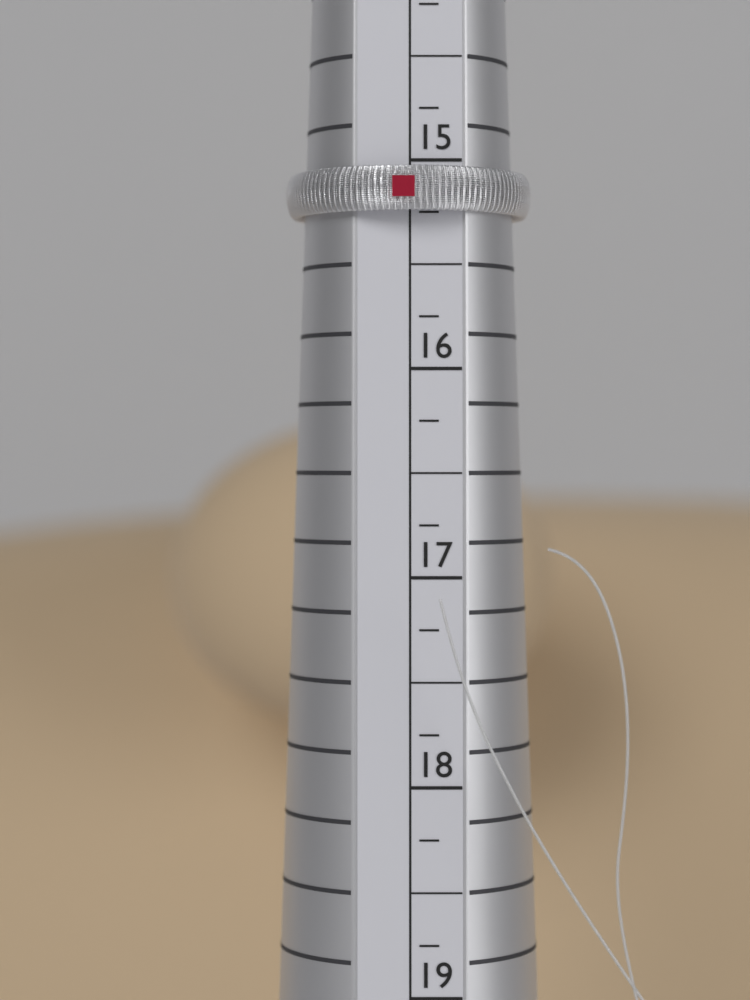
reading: 15.25 (no unit)
